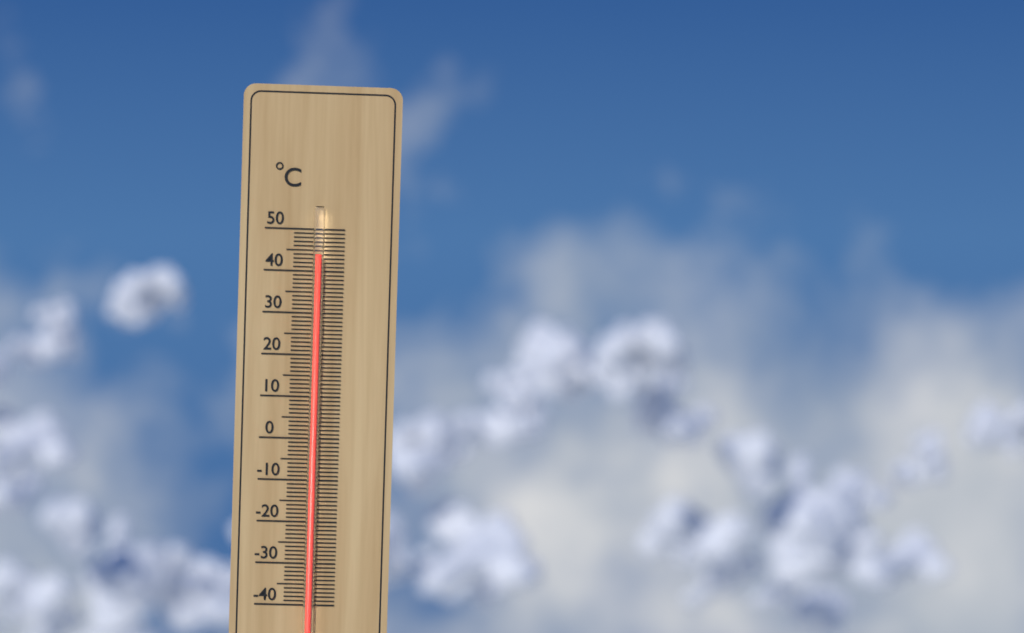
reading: 44 °C
